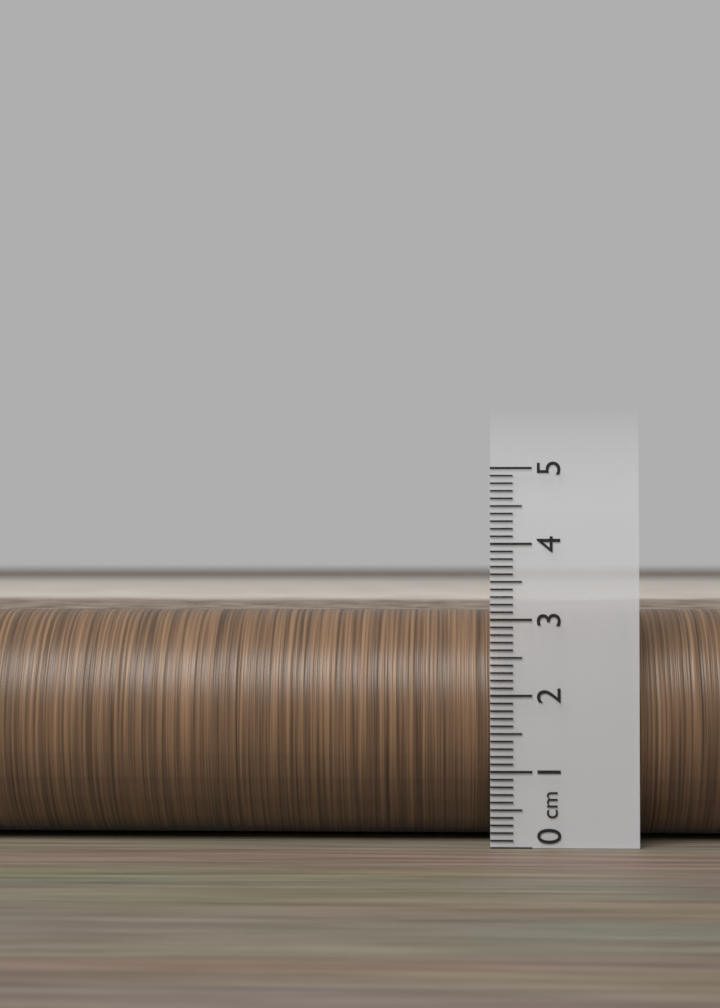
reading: 3.1 cm
